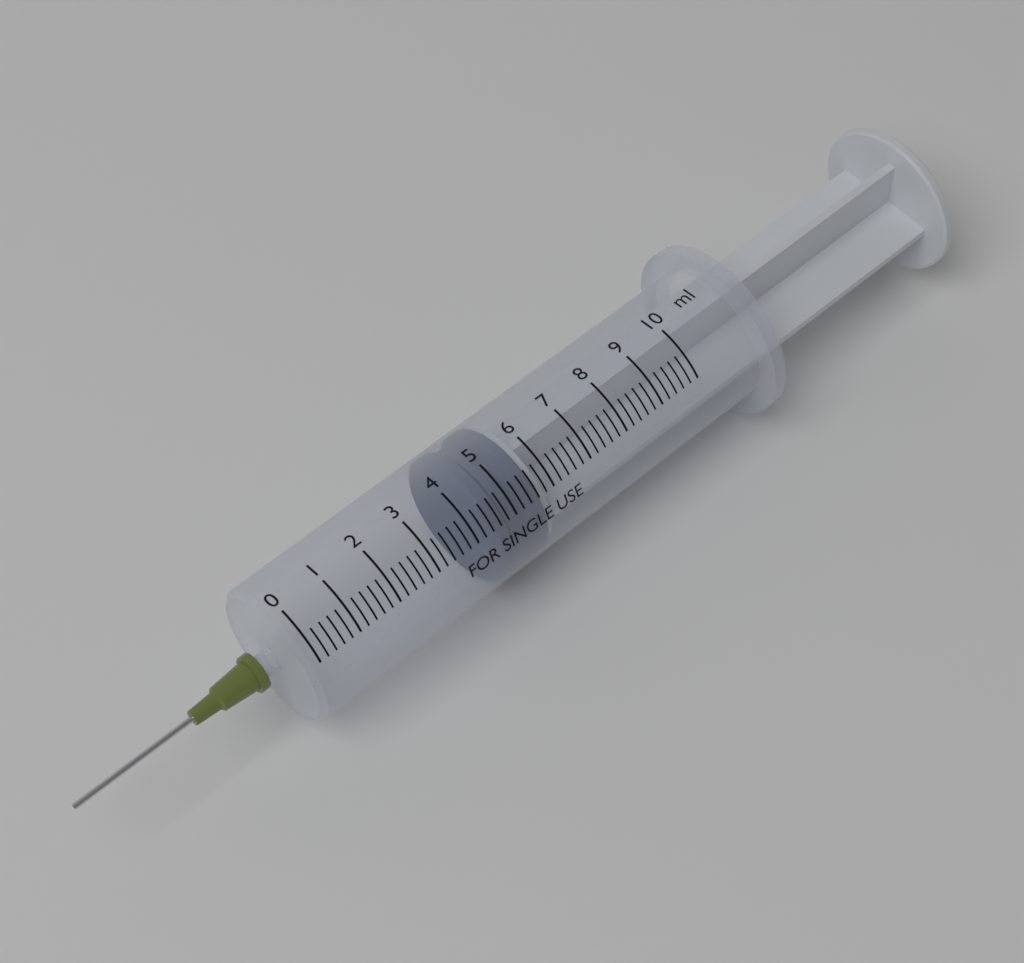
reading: 4.4 ml
